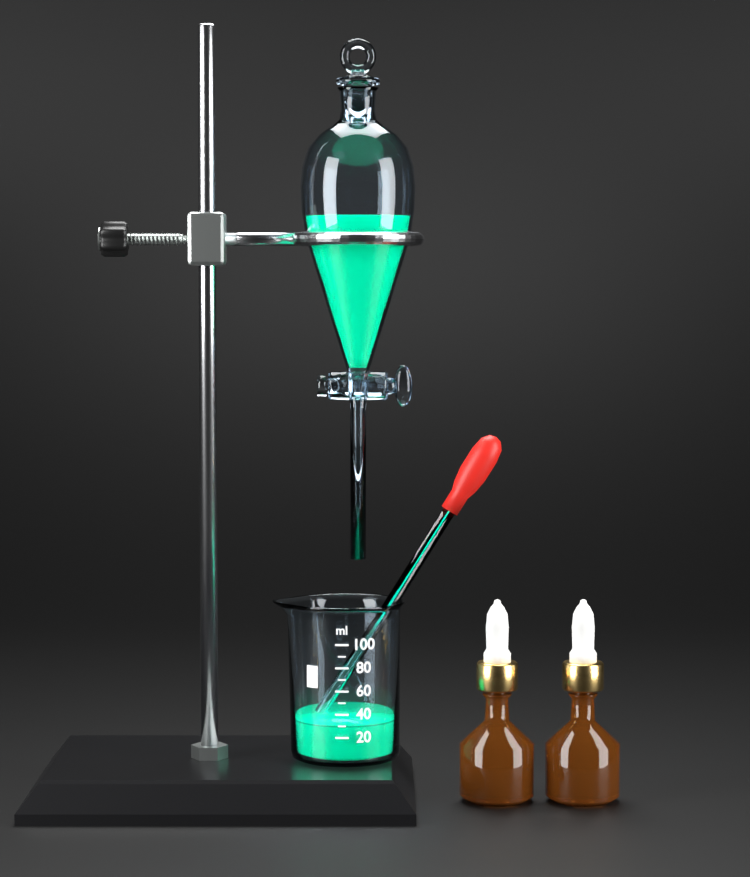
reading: 30 ml
